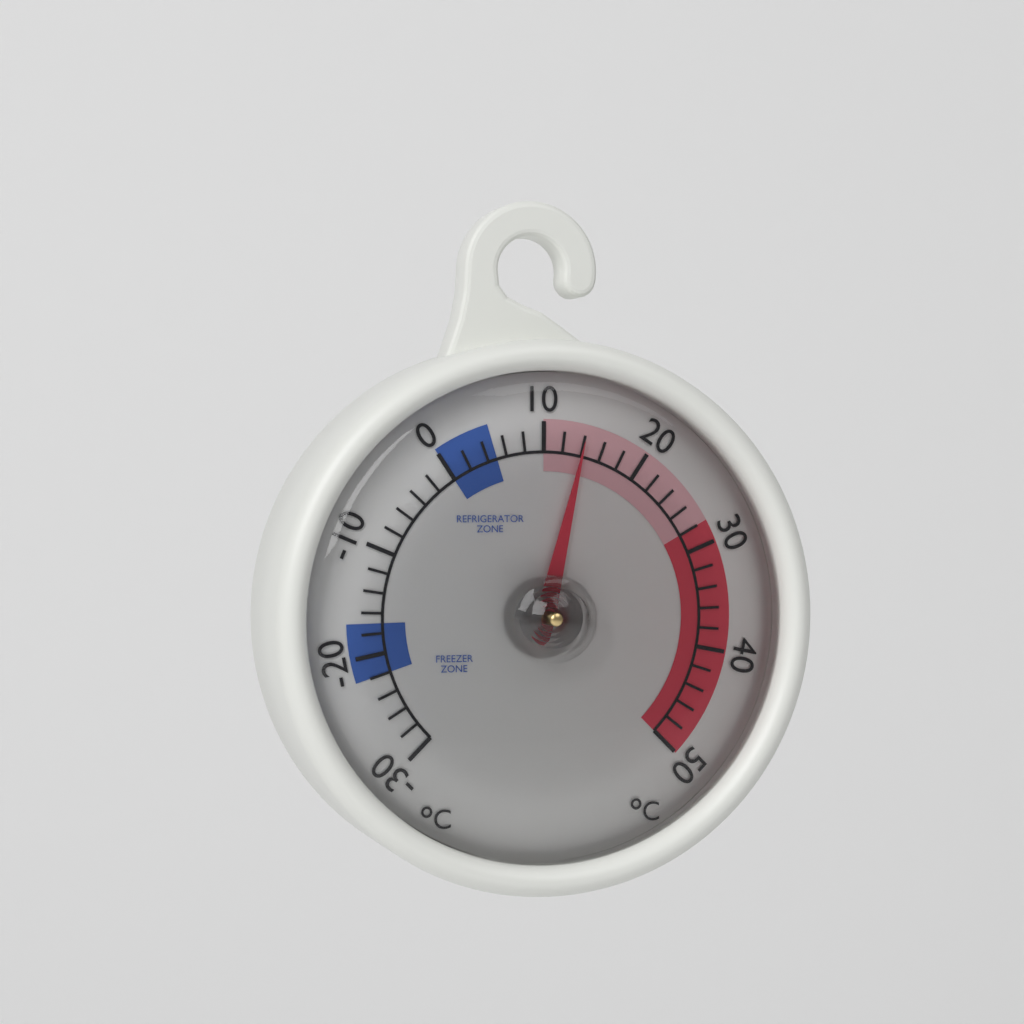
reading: 14 °C
